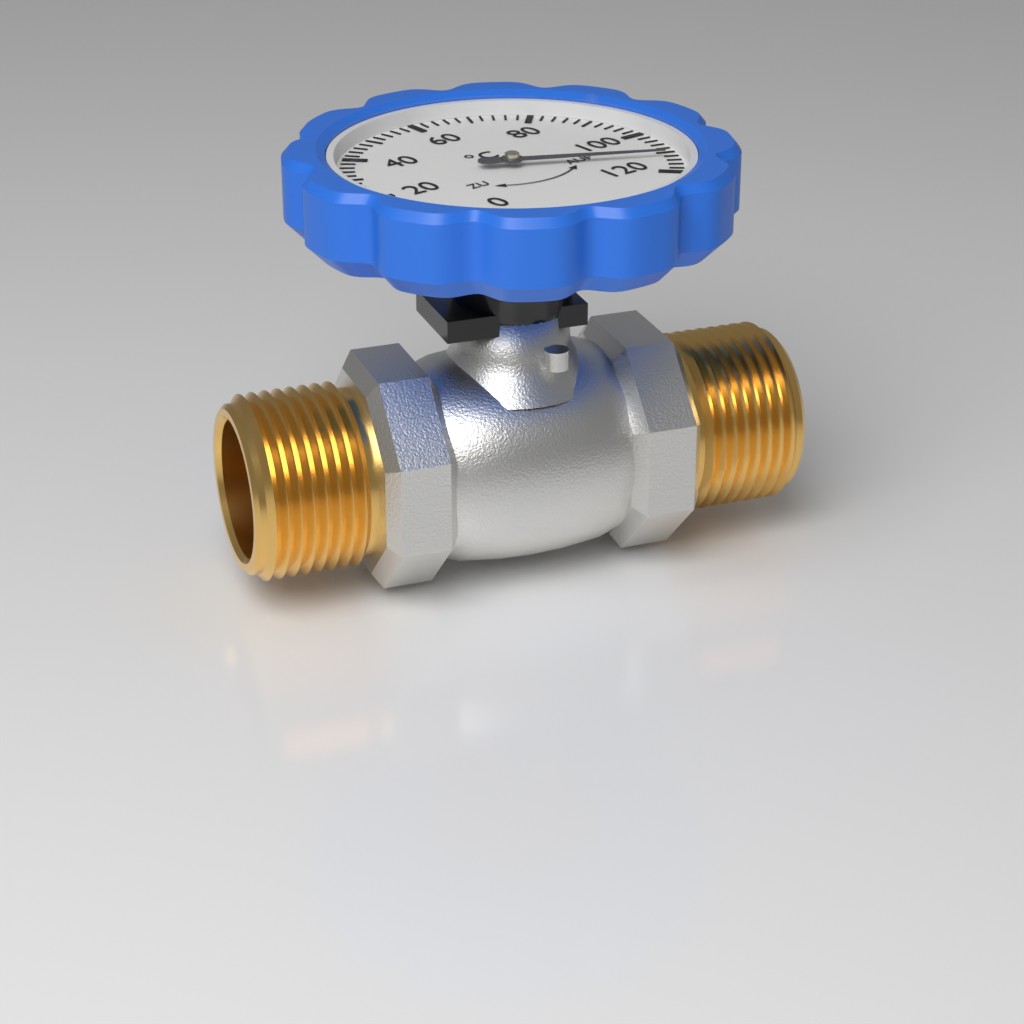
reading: 112 °C
